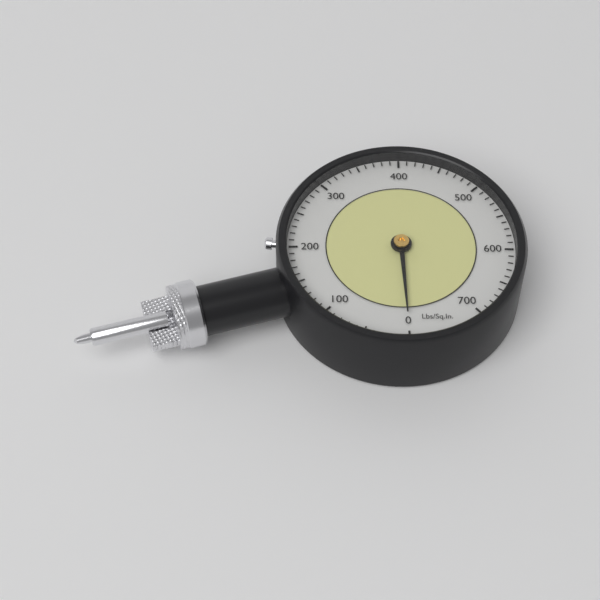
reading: 0 Lbs/Sq.In.
